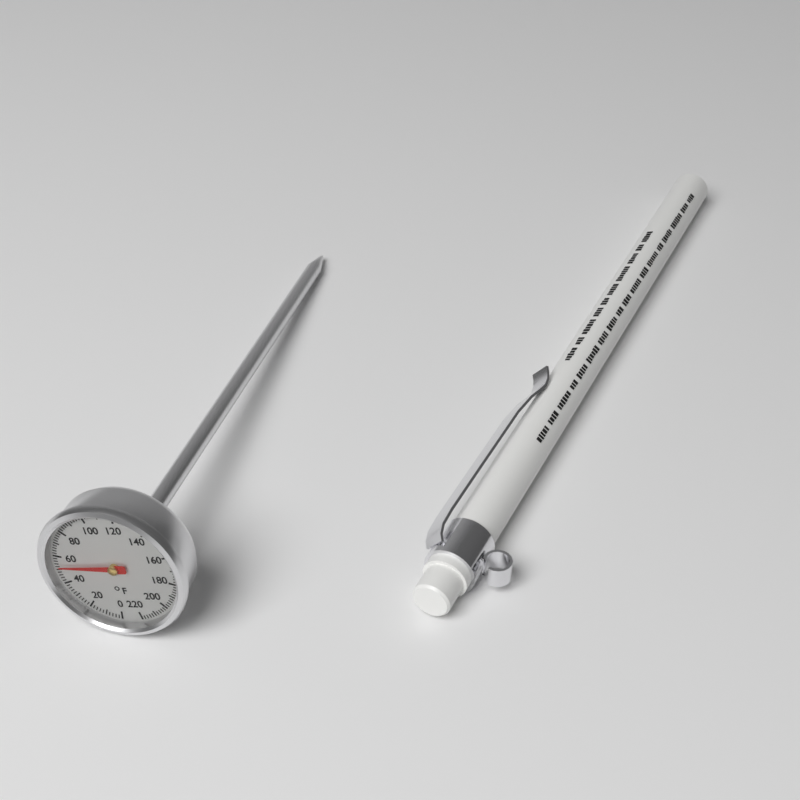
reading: 52 °F
